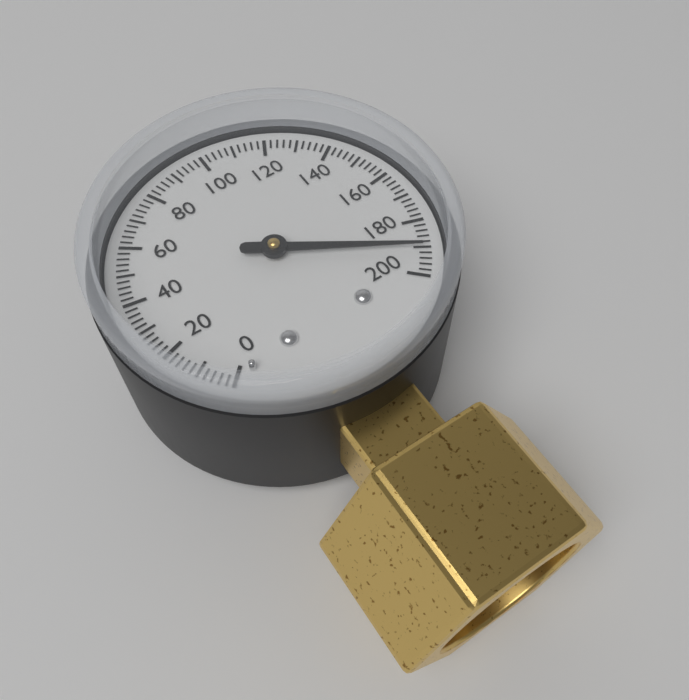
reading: 190 (no unit)
